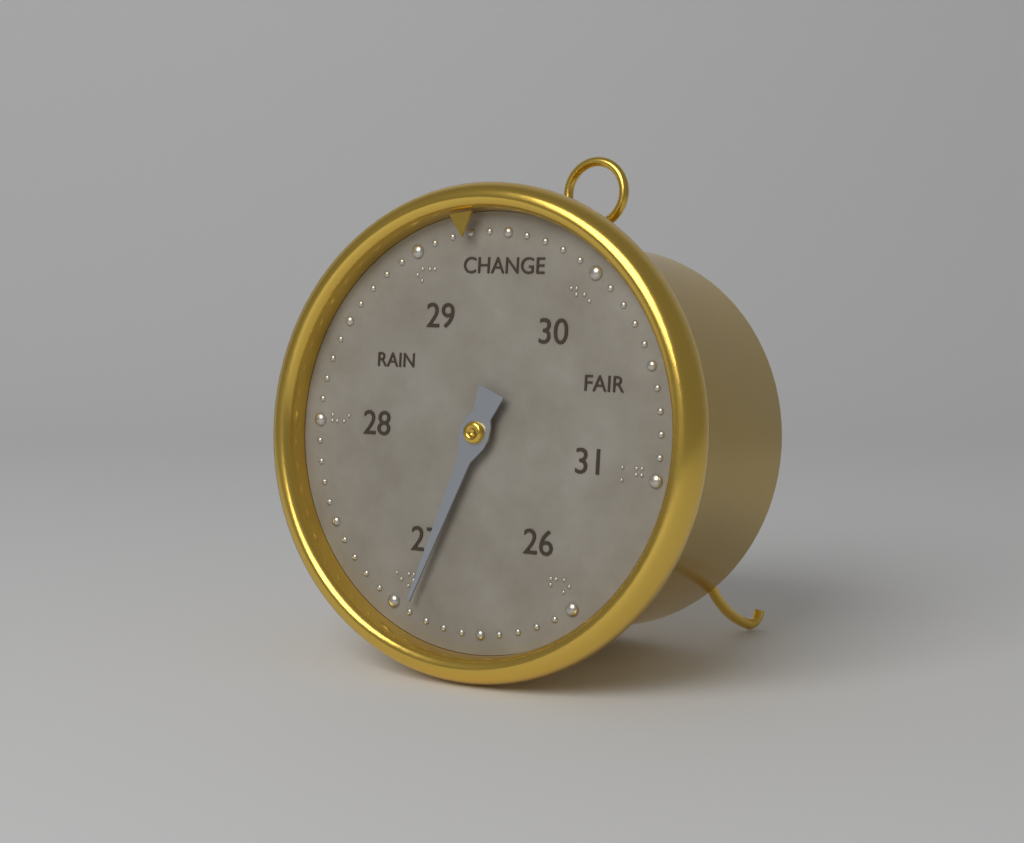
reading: 26.9 (no unit)
